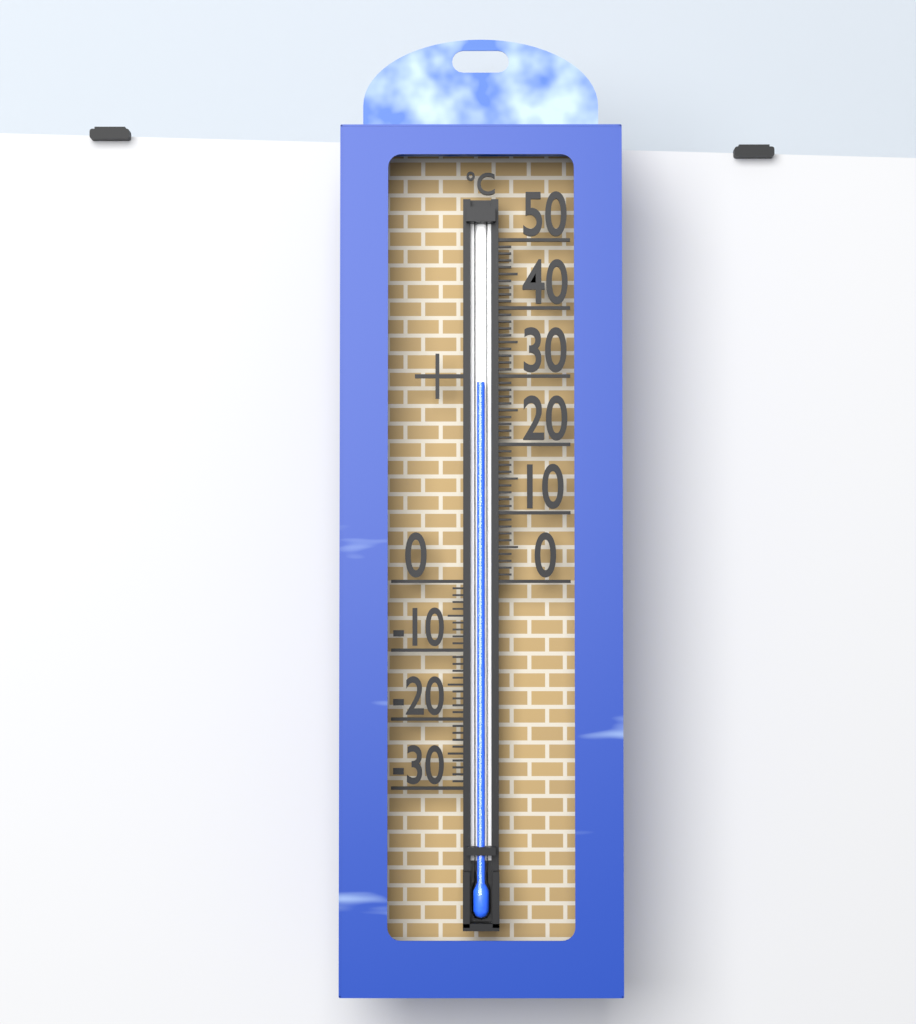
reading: 29 °C
